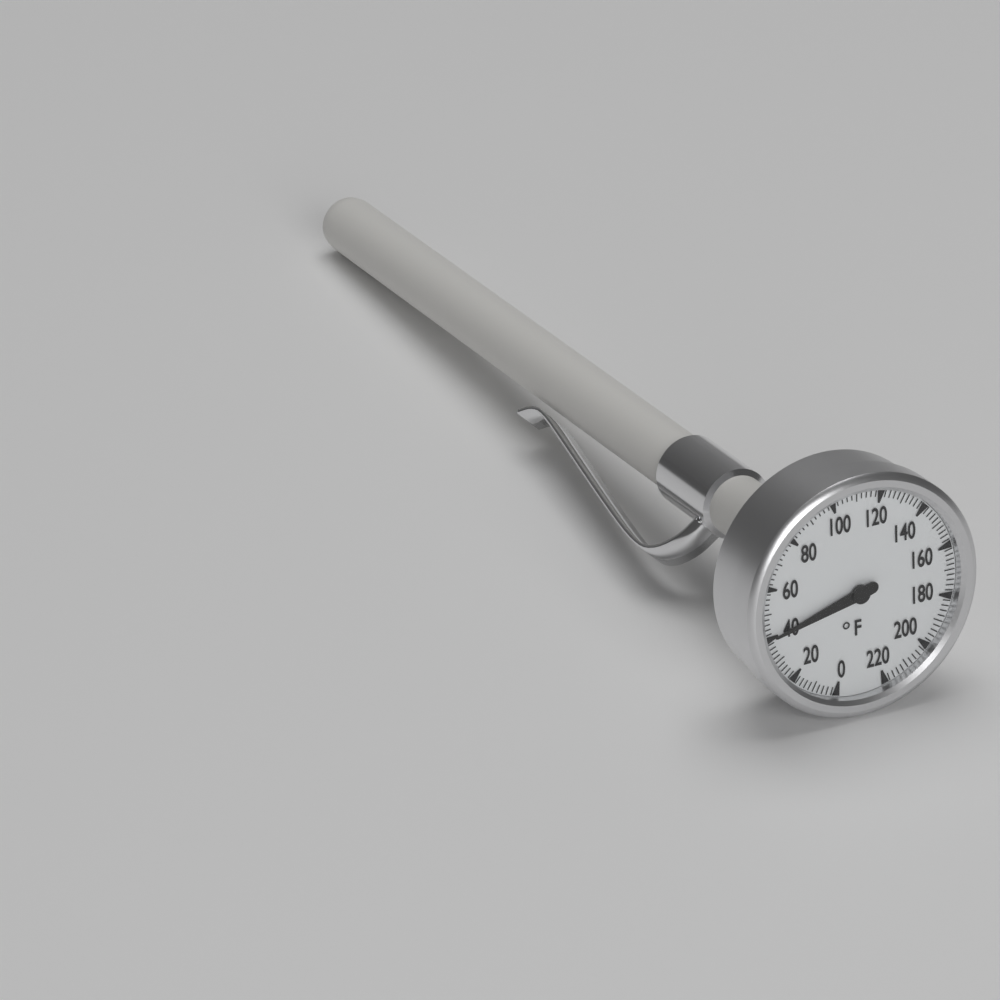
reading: 40 °F
